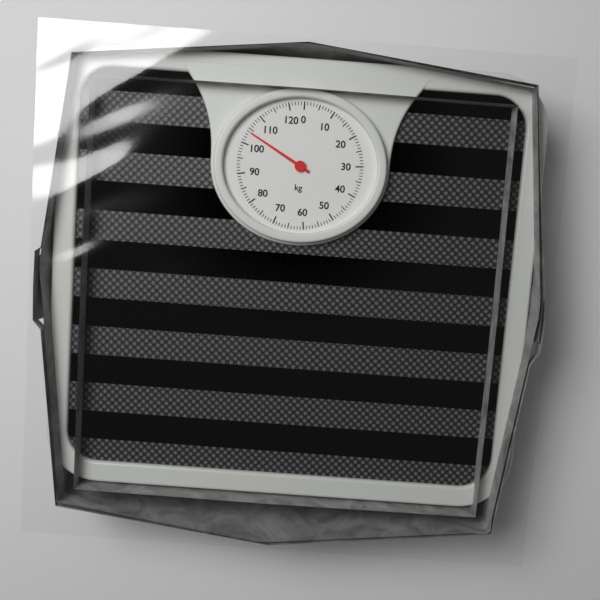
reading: 104 kg
